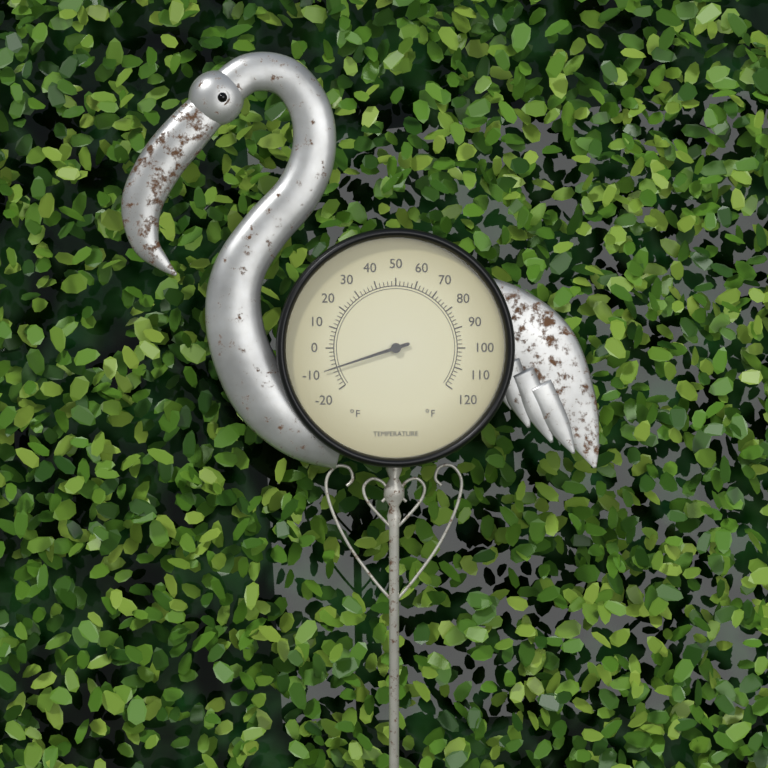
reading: -10 °F
